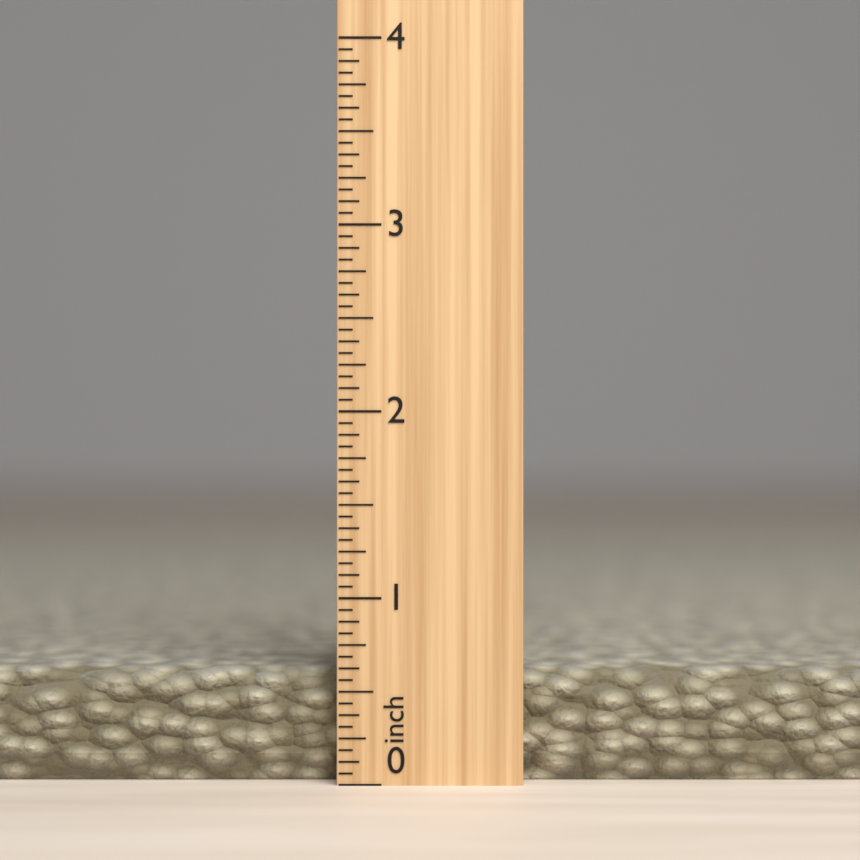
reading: 0.6000 inch
